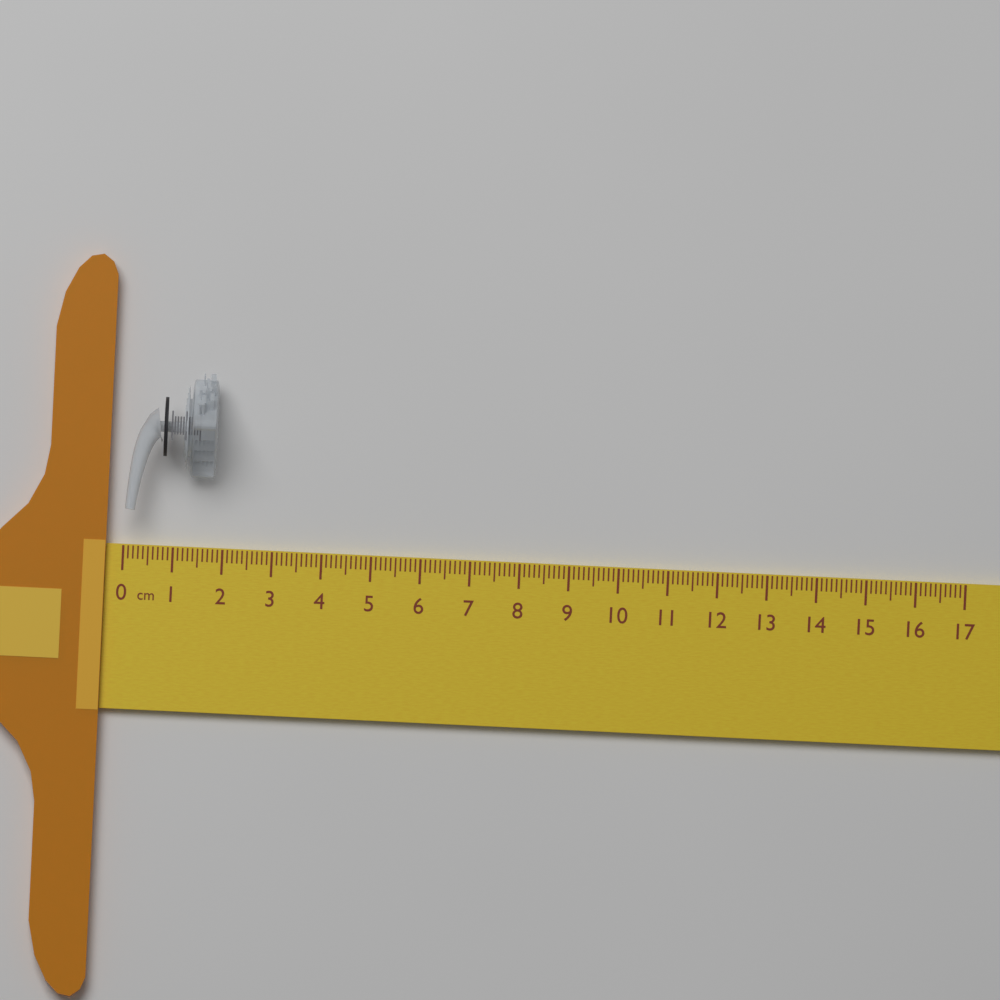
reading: 1.8 cm
